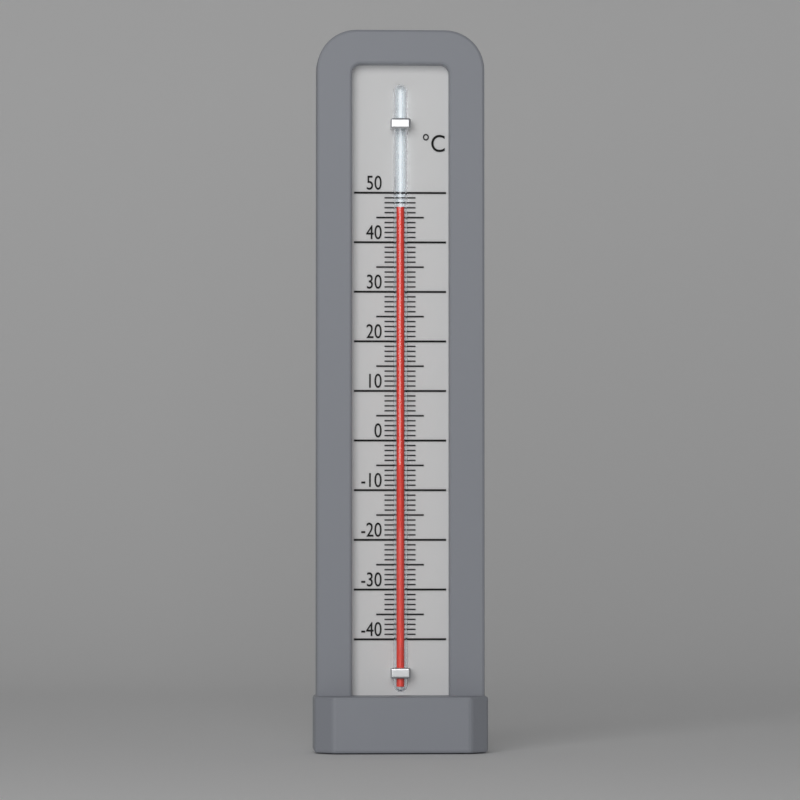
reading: 47 °C
